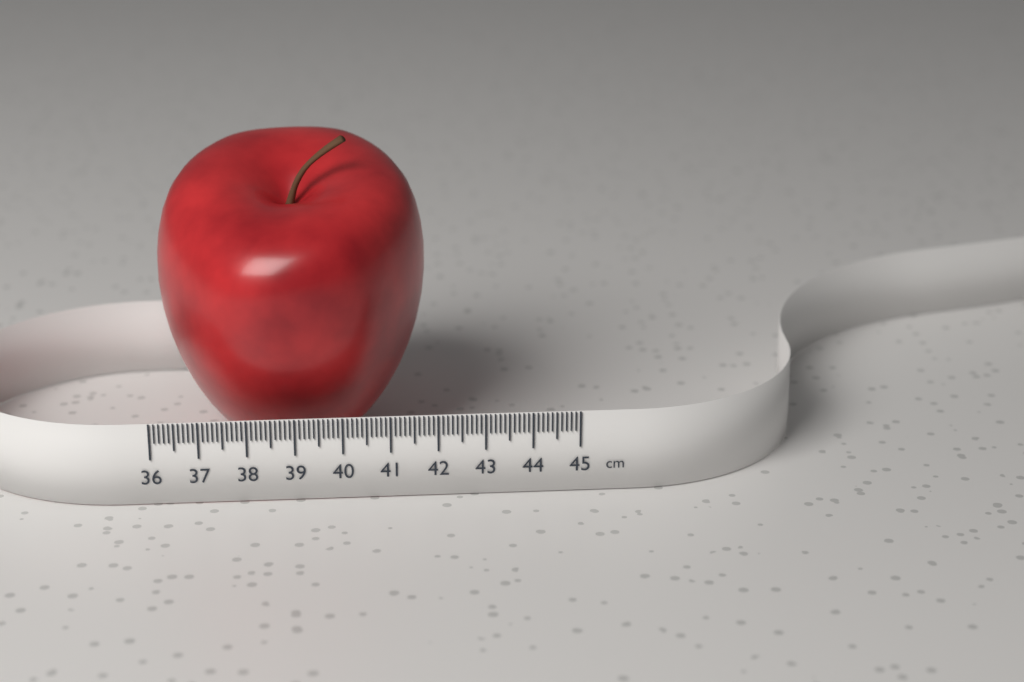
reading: 41.9 cm
